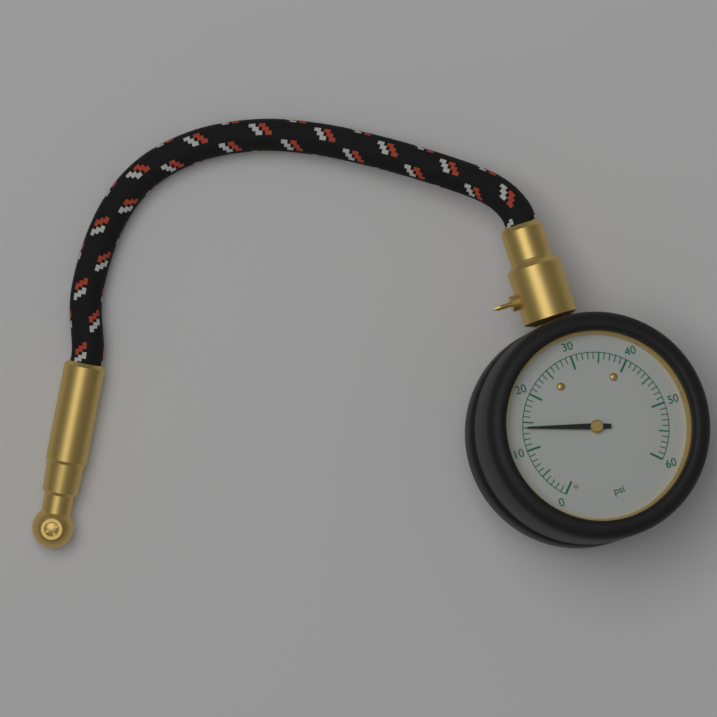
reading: 14 psi
